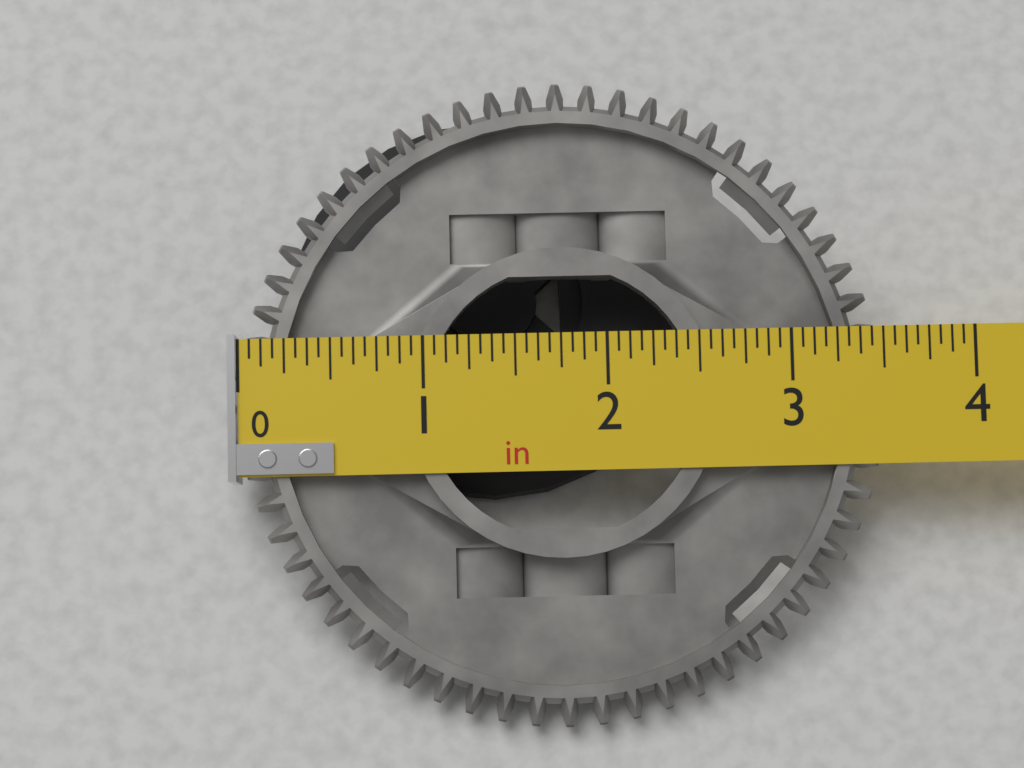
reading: 3.5000 in
